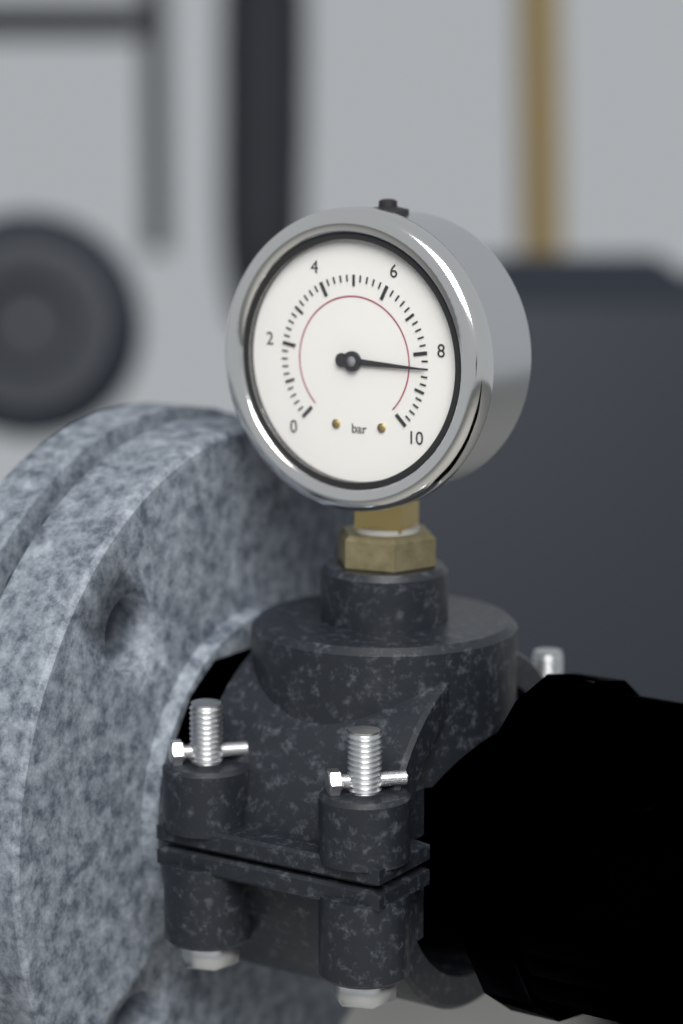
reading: 8.4 bar
